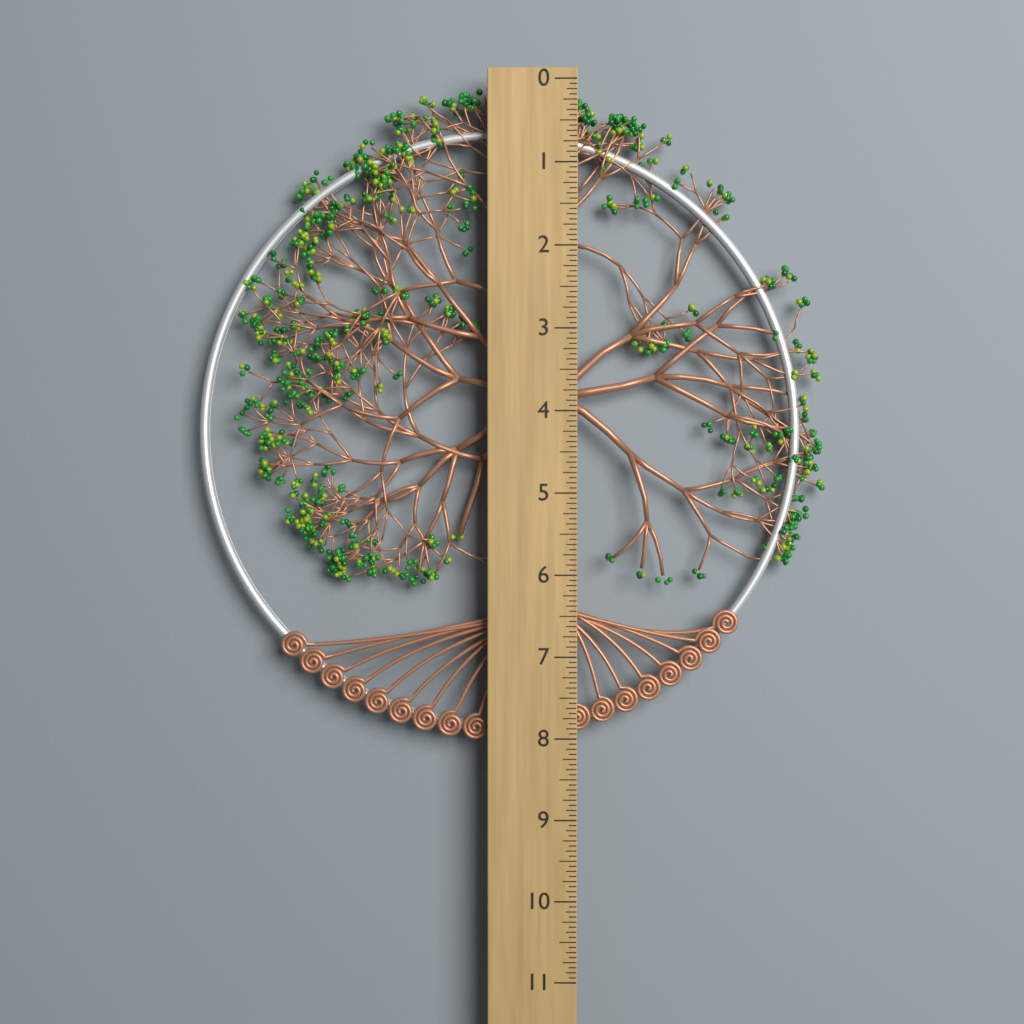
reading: 8.0625 (no unit)
